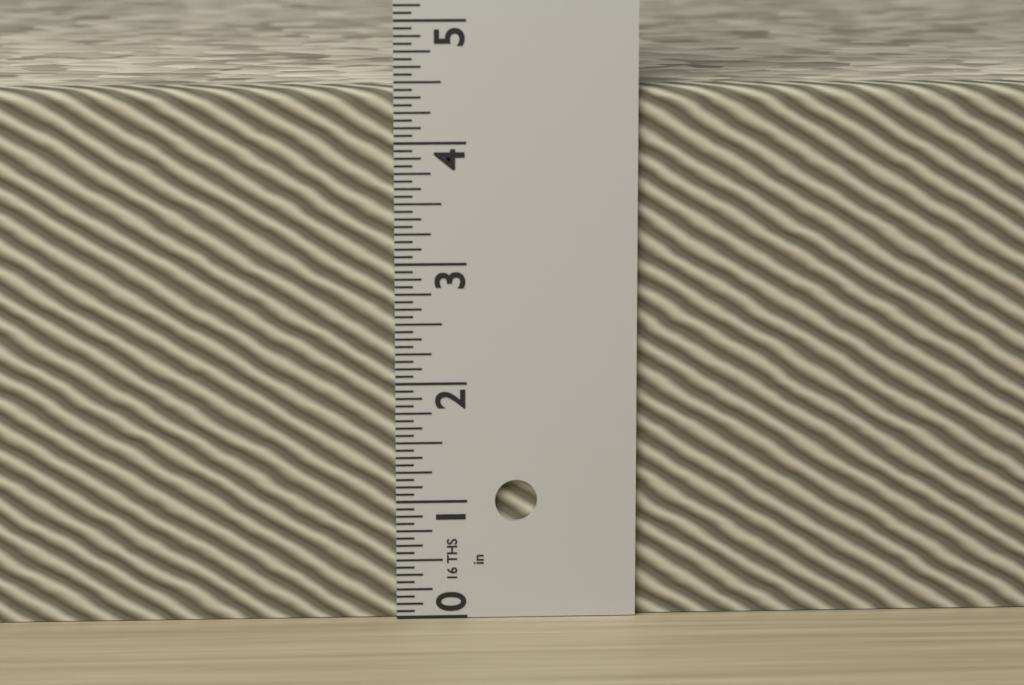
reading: 4.4375 in
